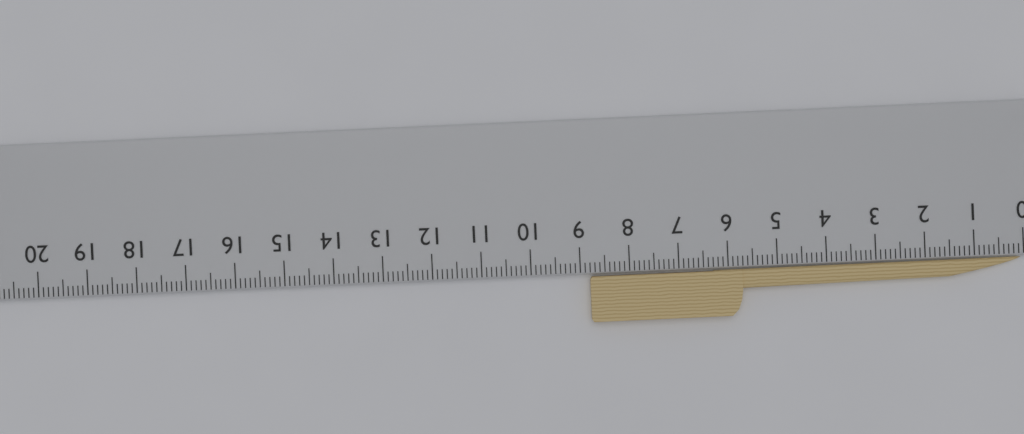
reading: 8.8 cm
